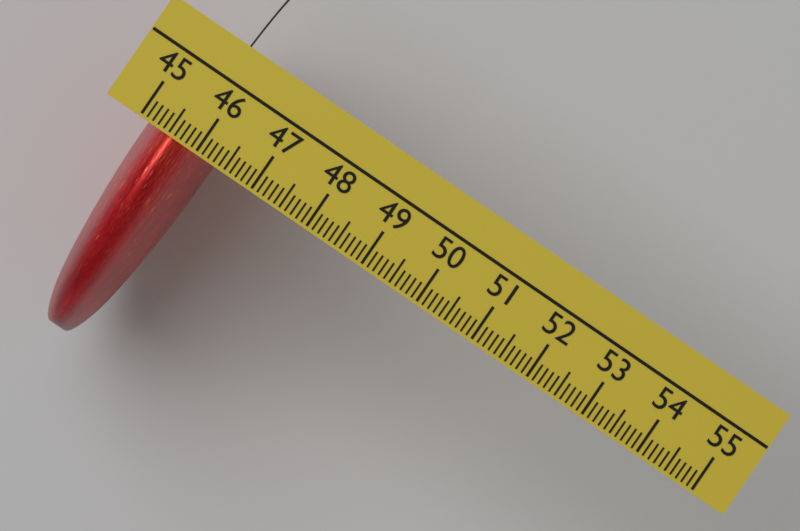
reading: 46.2 (no unit)
